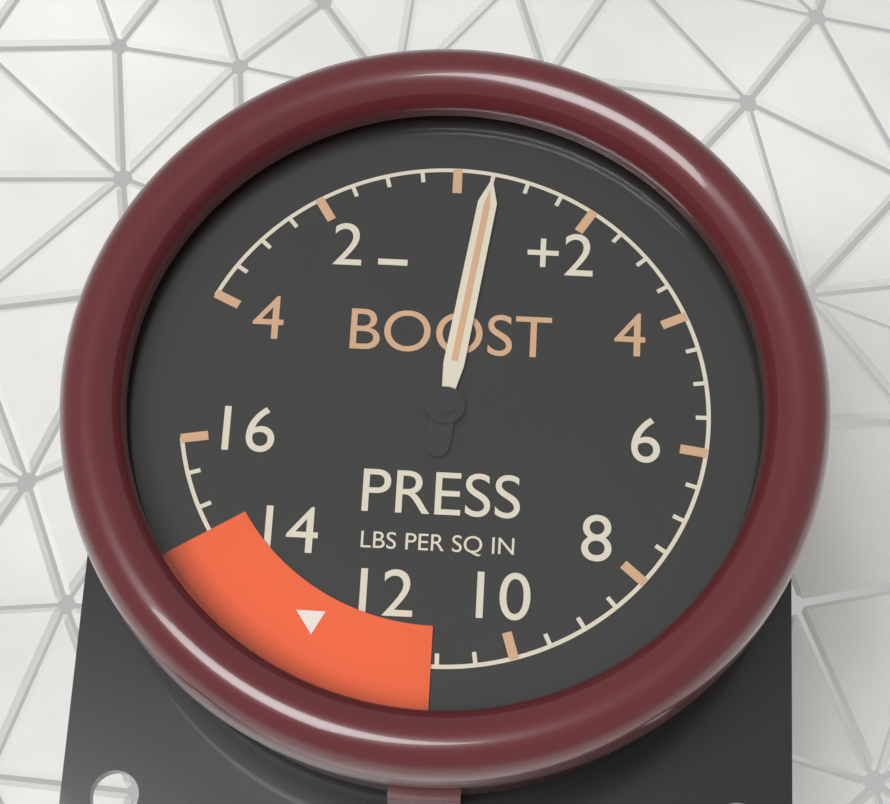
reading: 0.5 psi
